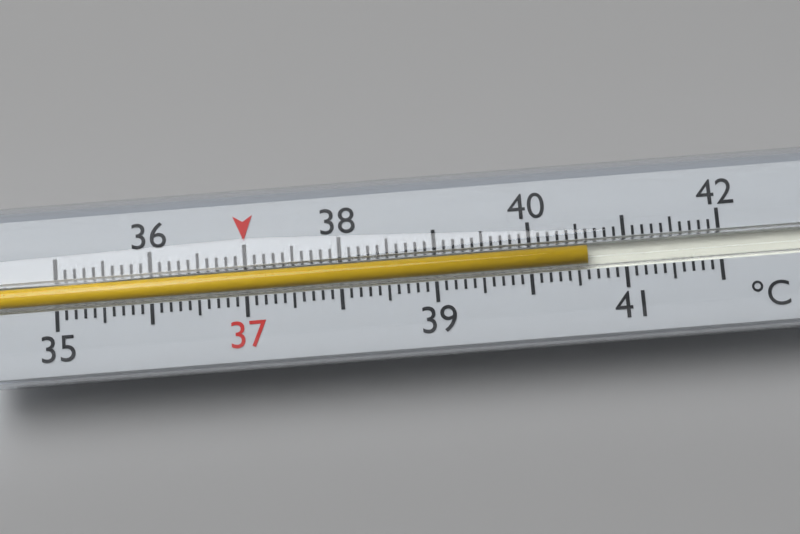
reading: 40.6 °C
